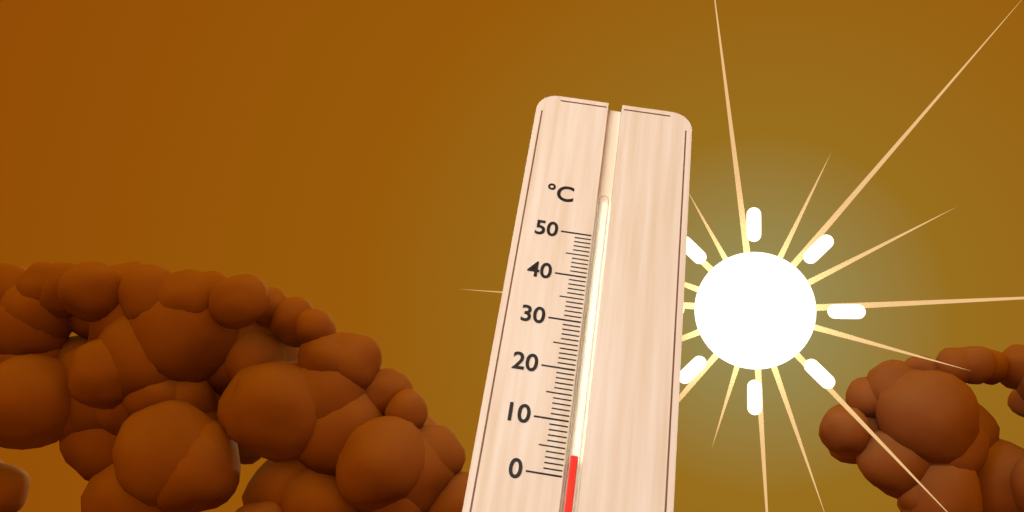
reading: 4 °C
